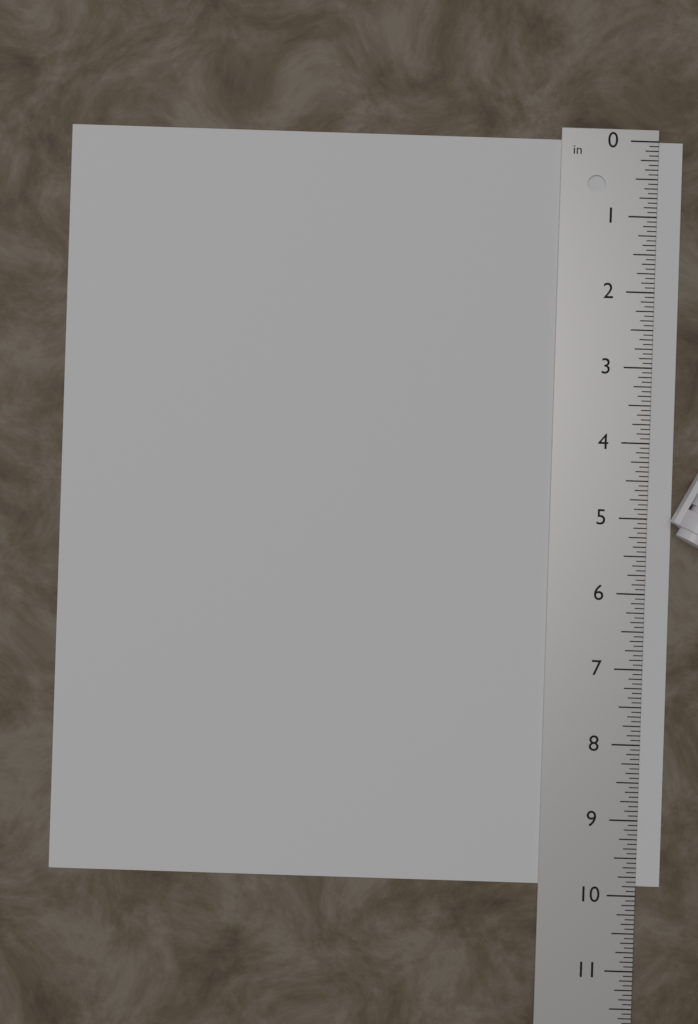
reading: 9.8750 in
